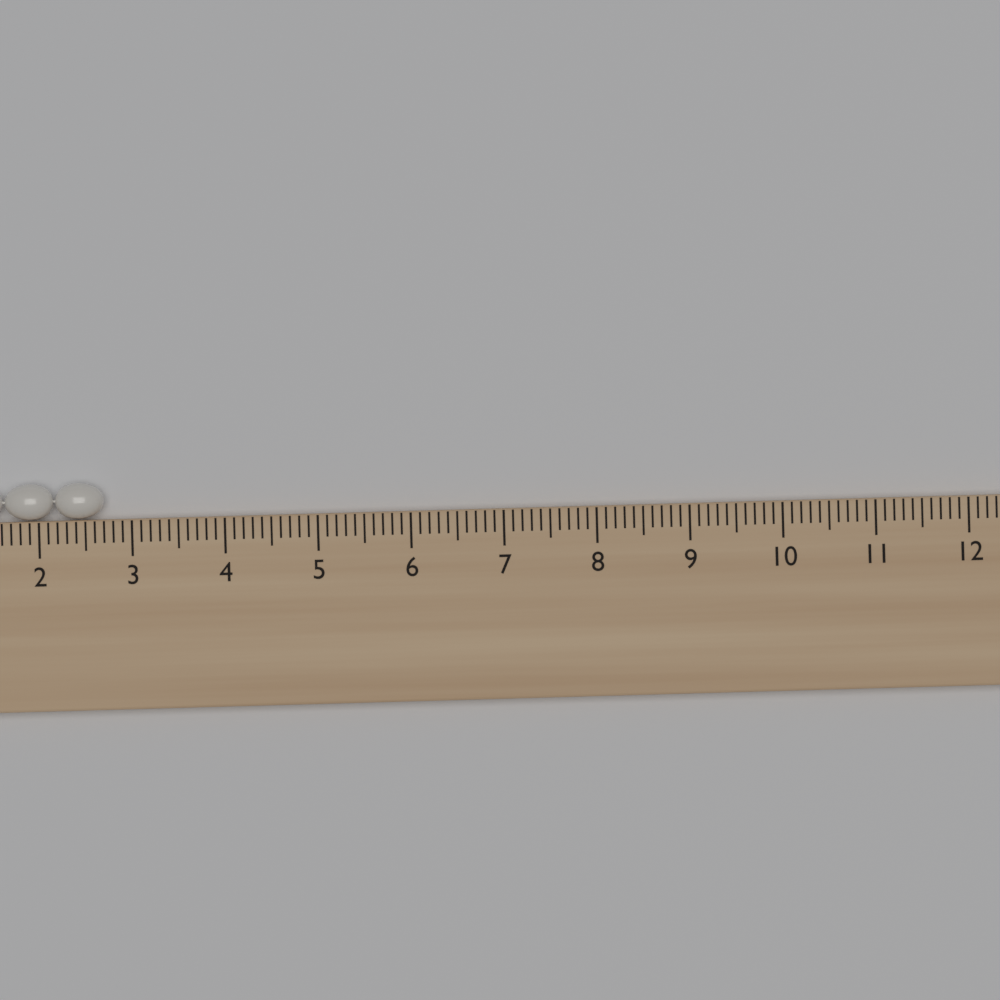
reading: 2.7 cm
